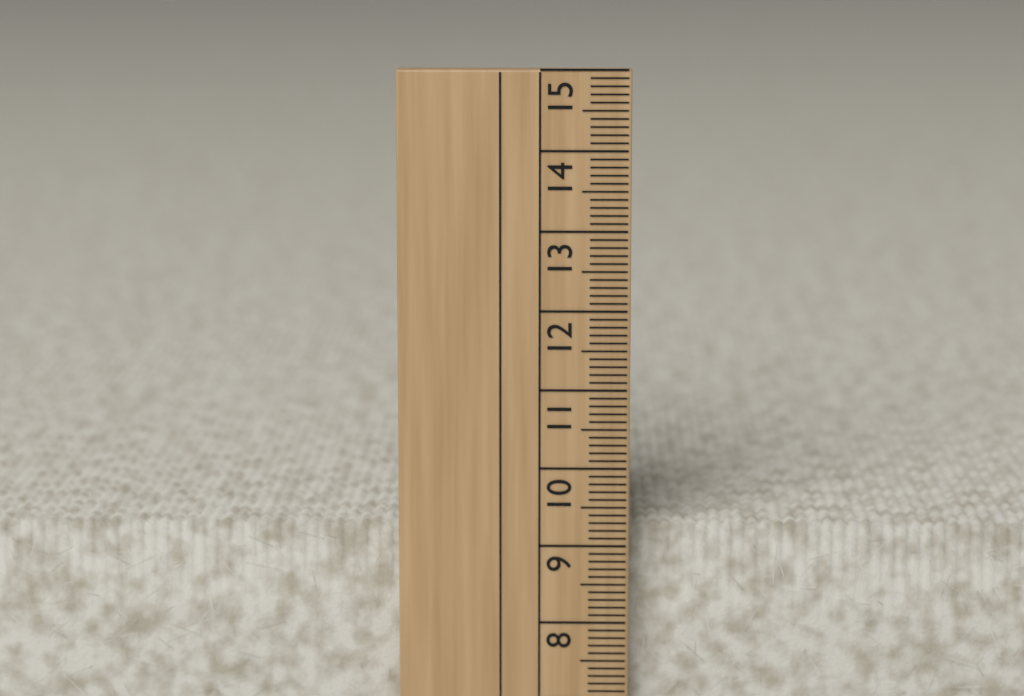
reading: 9.2 cm
